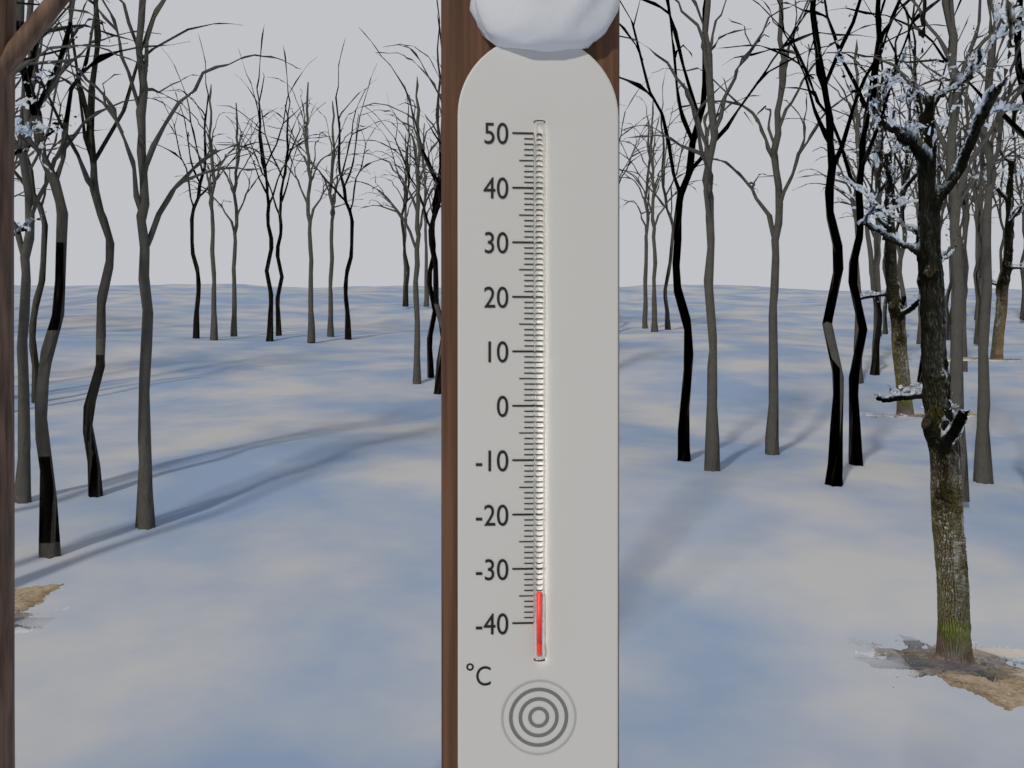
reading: -34 °C
